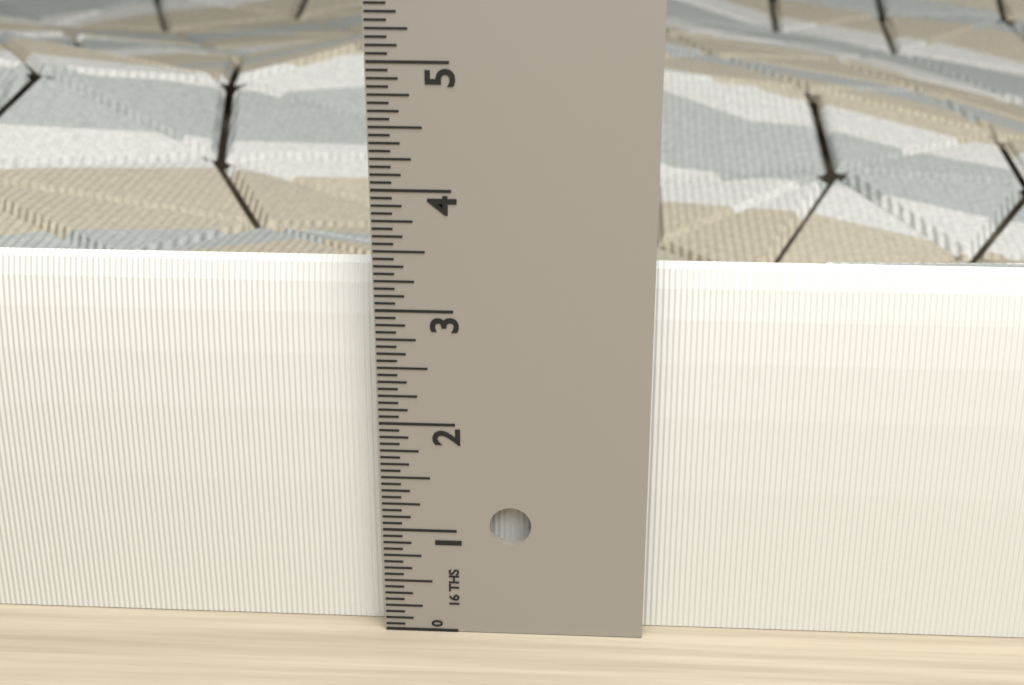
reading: 3.3125 in
